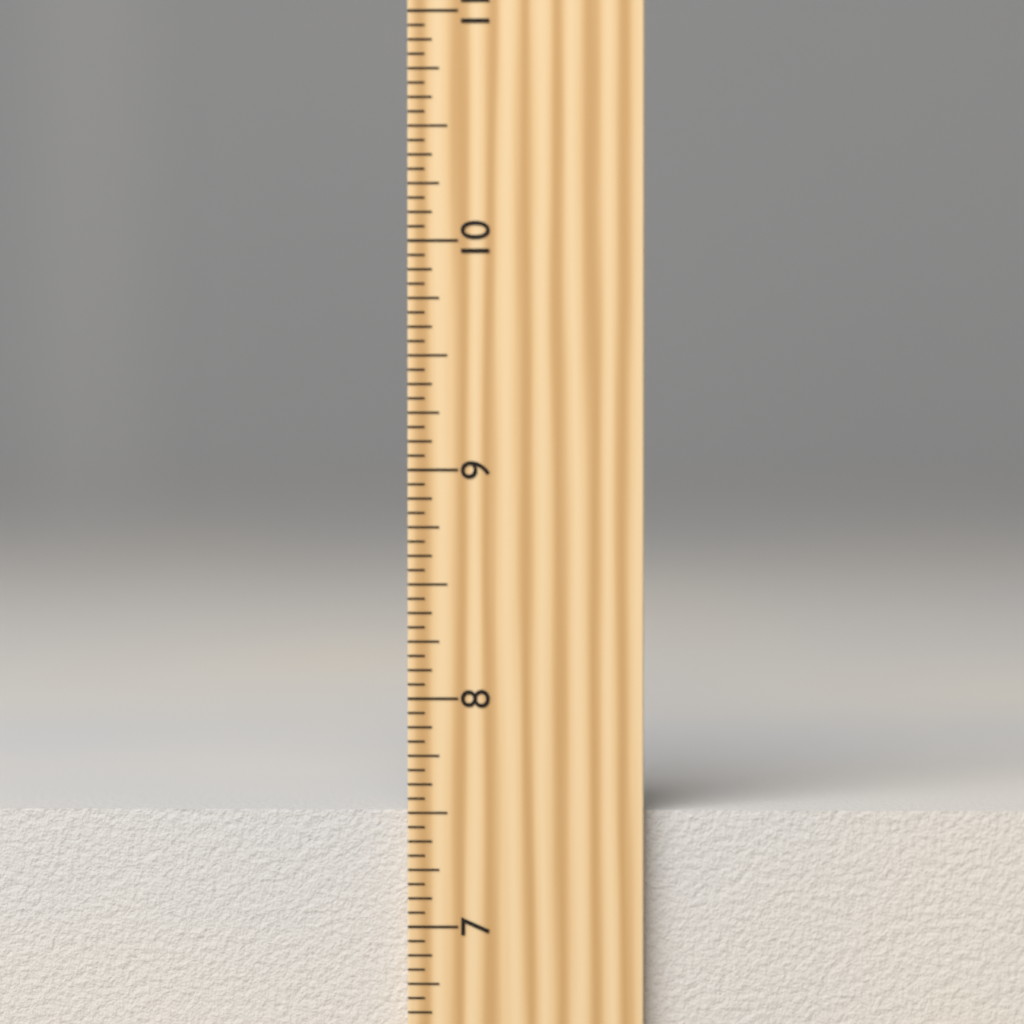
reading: 7.5000 inch
